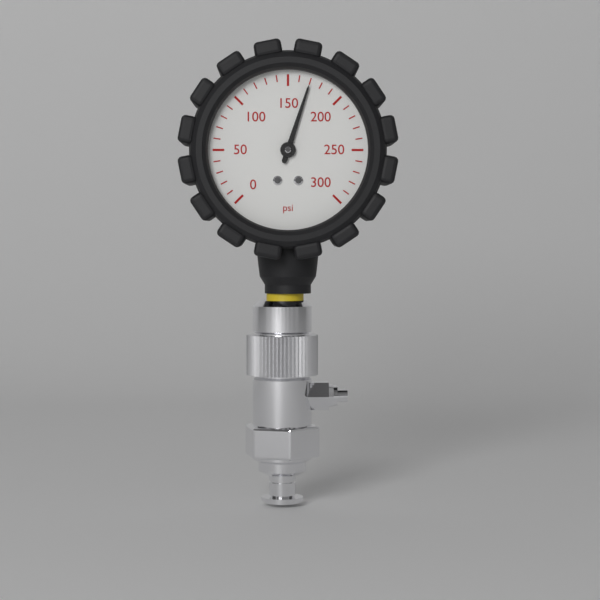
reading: 170 psi
